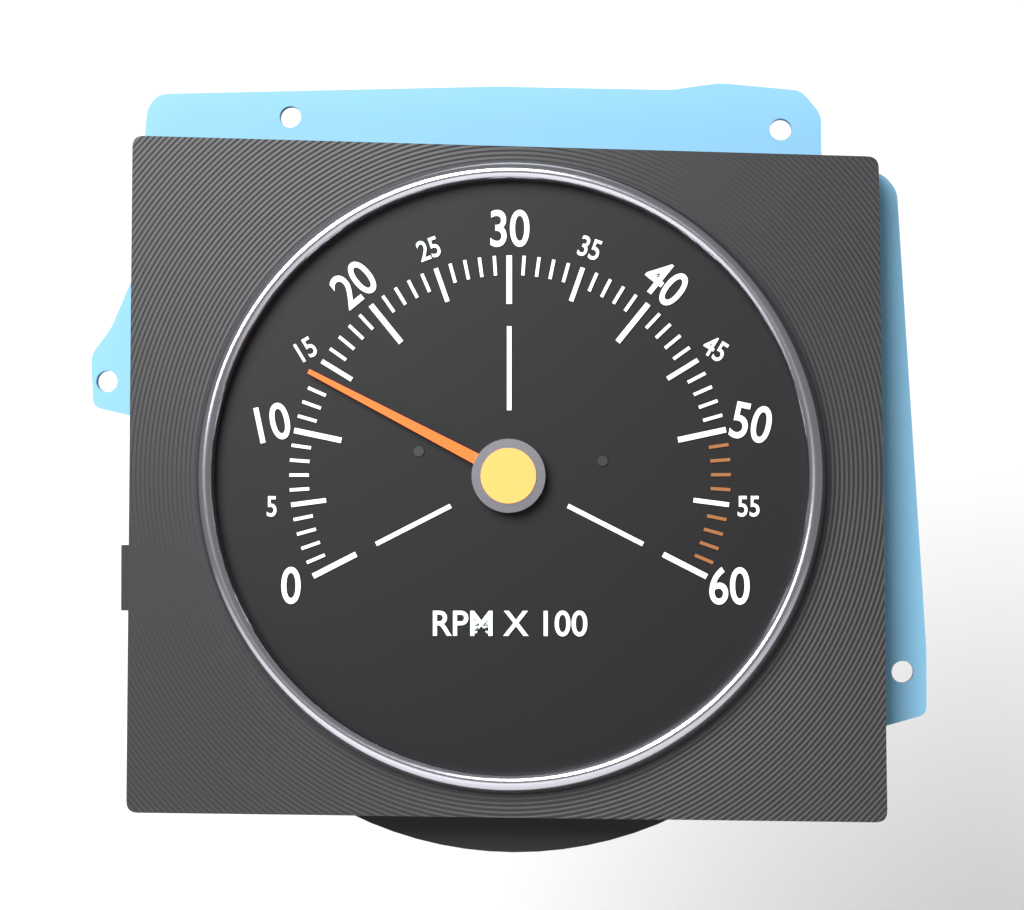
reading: 1400 RPM
